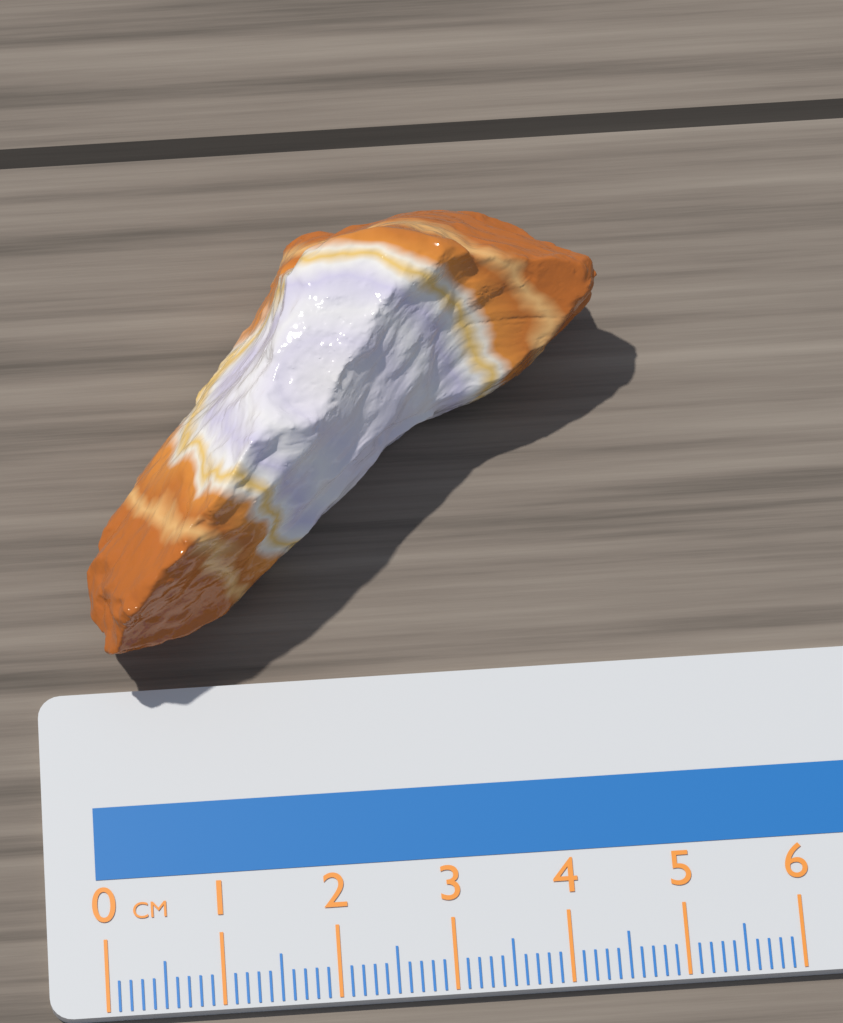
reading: 4.7 cm
